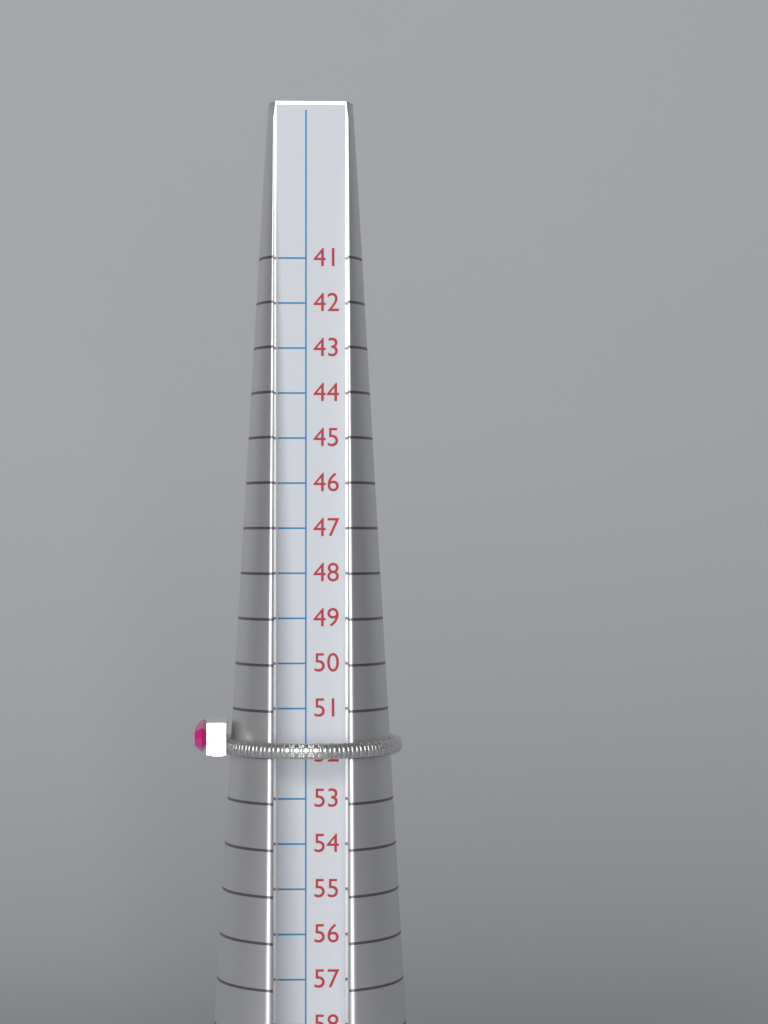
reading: 52 (no unit)
